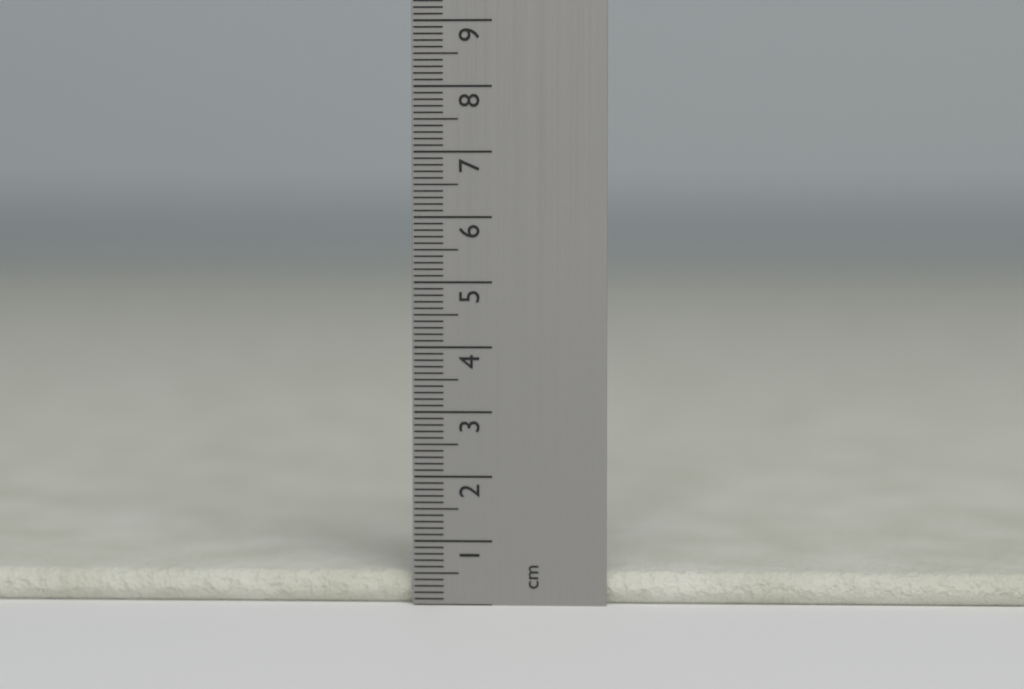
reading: 0.5 cm
